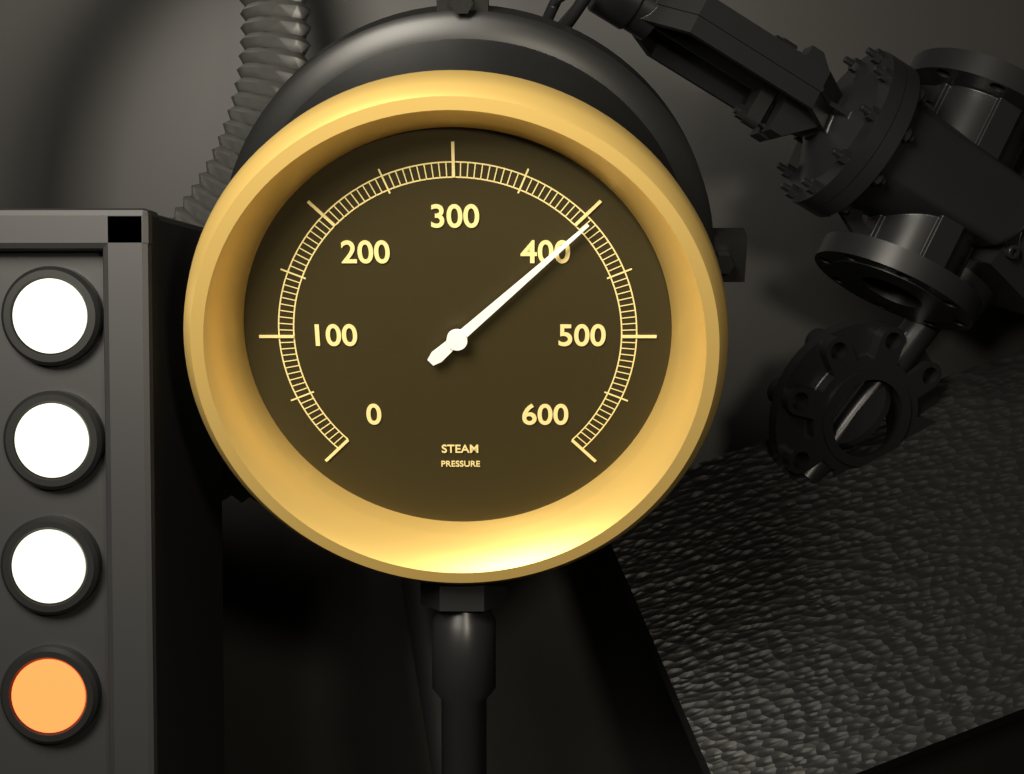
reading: 405 (no unit)
